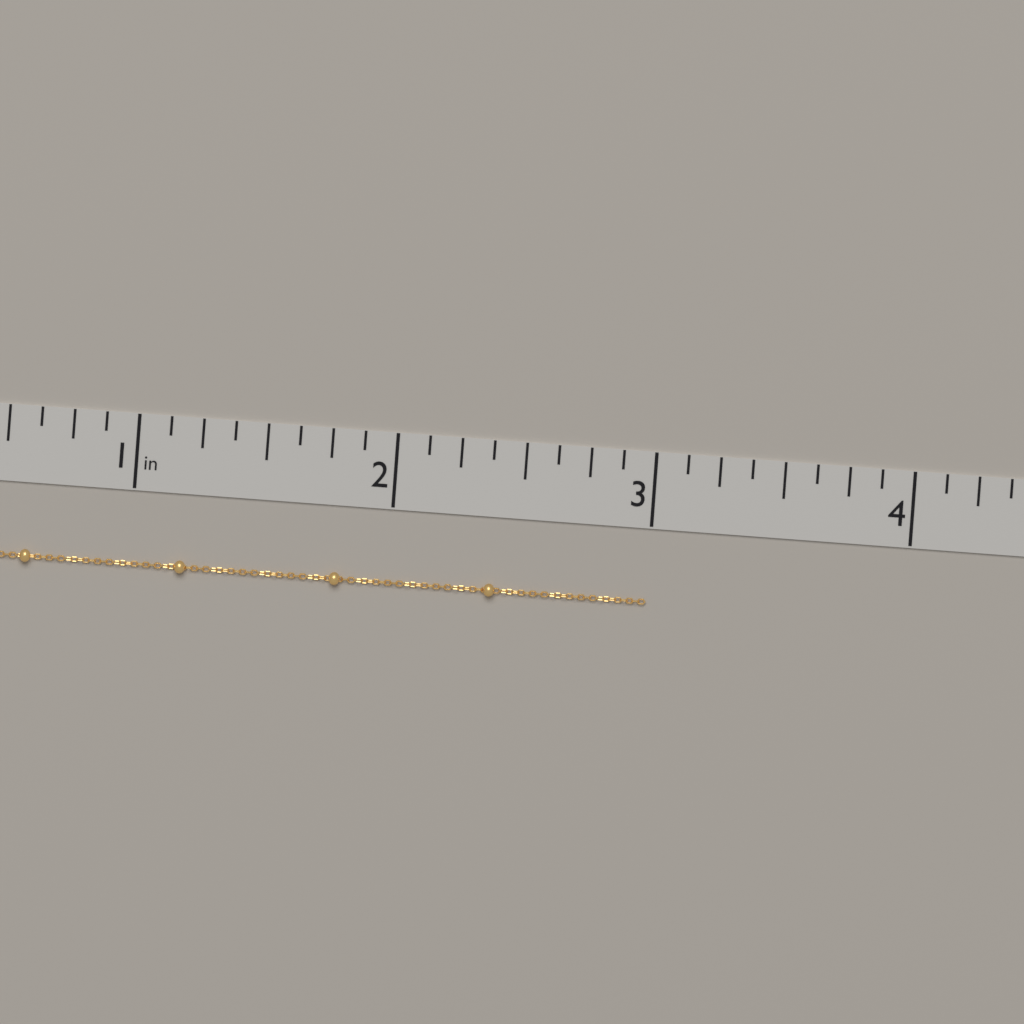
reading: 3.000 in
